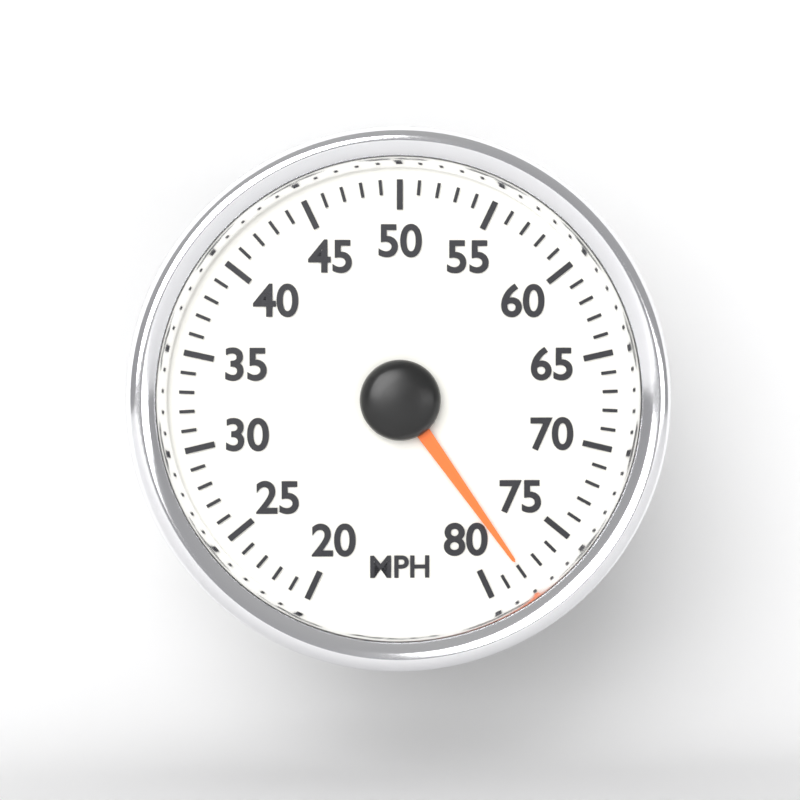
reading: 78 MPH
